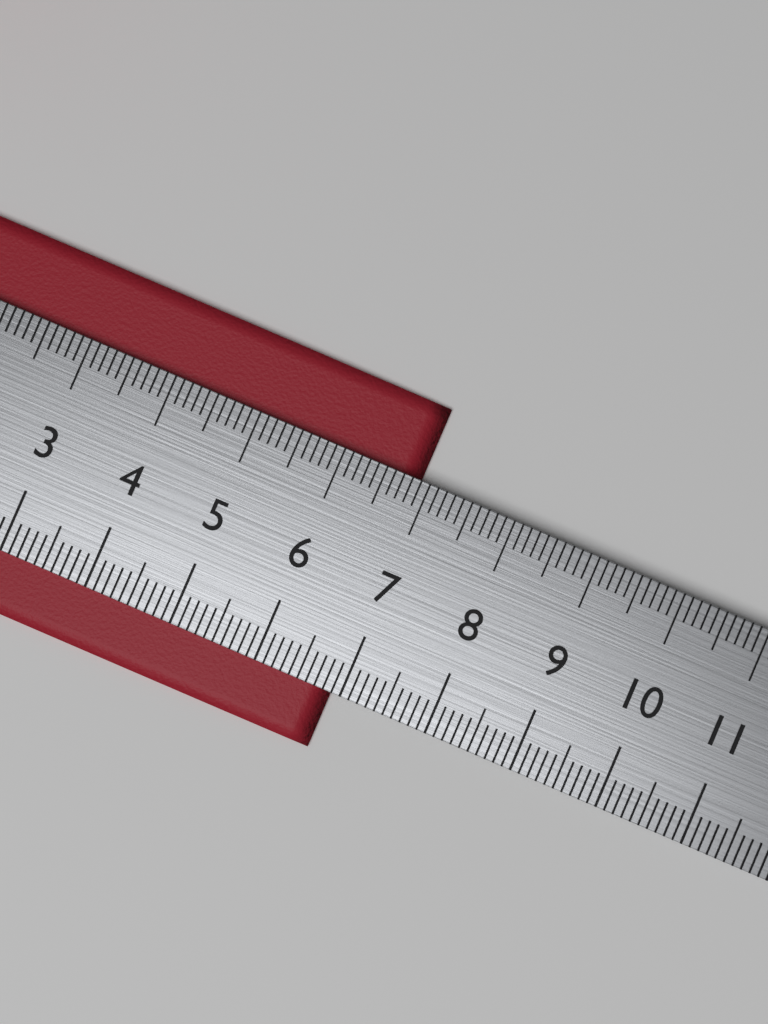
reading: 6.9 cm
